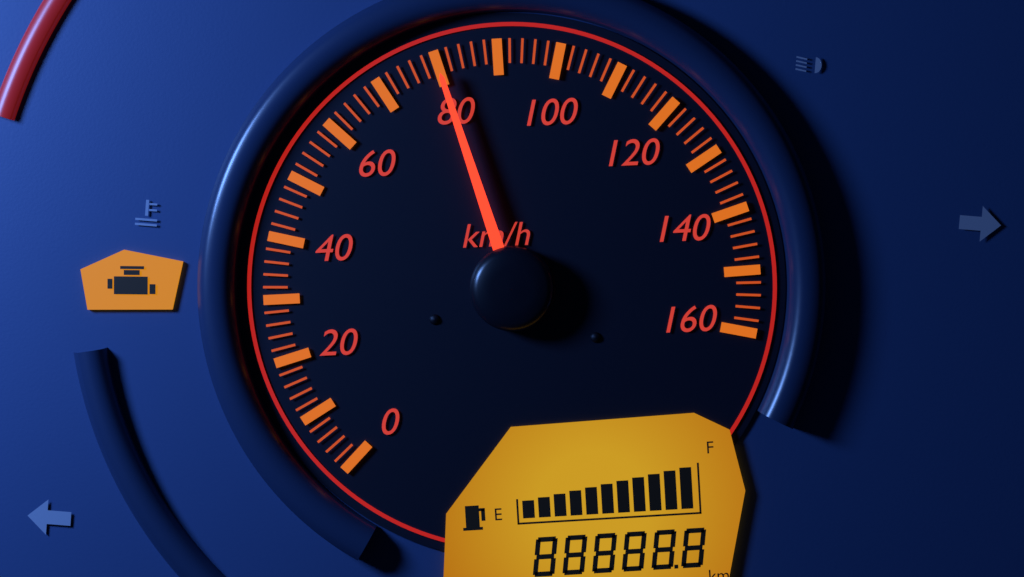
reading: 80 km/h
